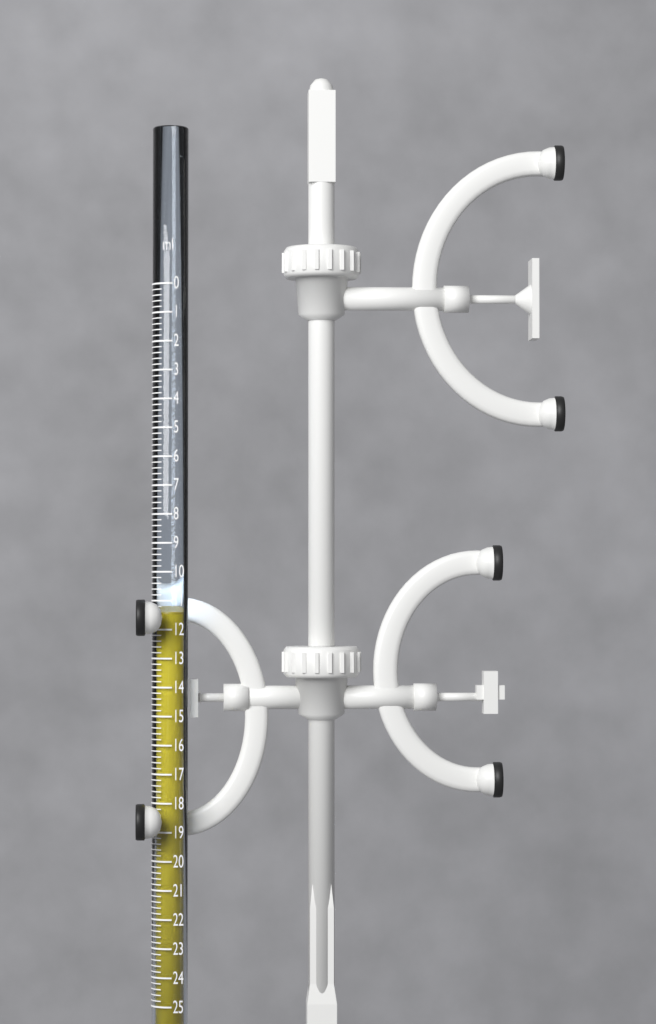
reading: 11.4 ml
